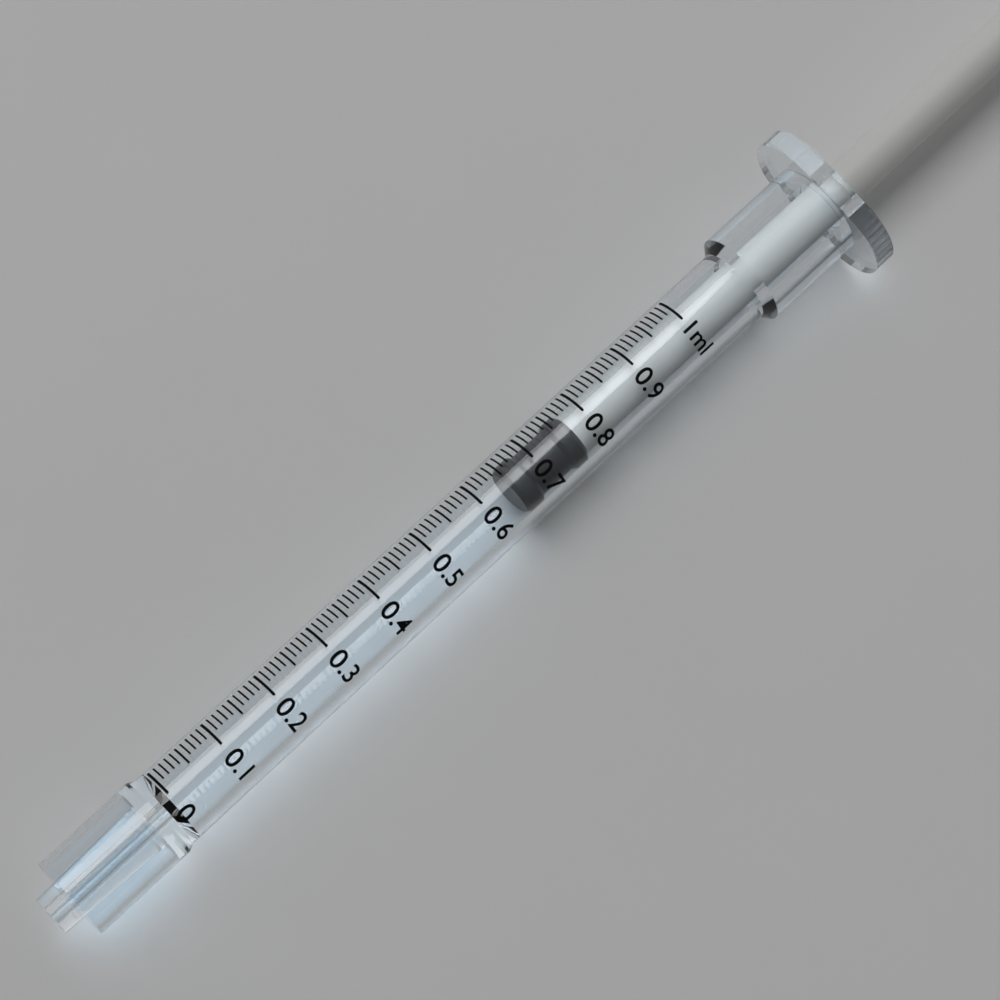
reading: 0.65 ml
